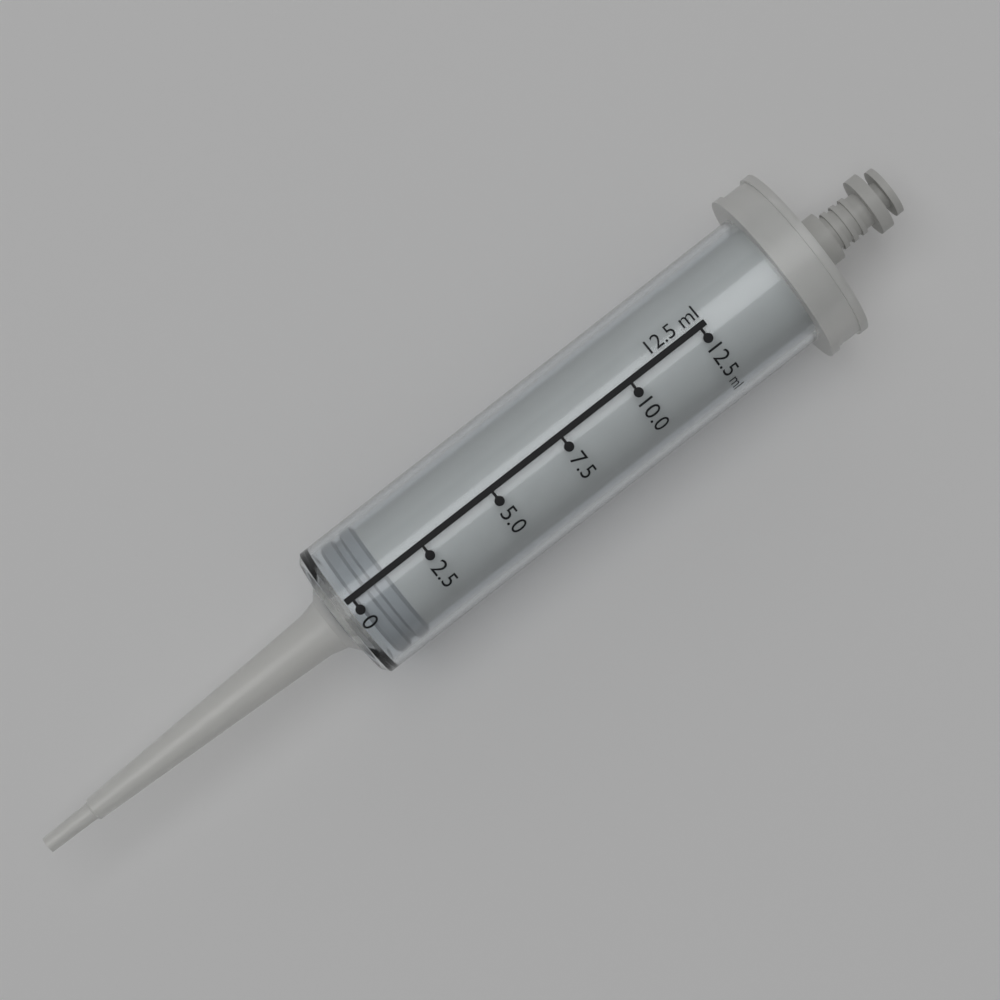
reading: 0.0 ml
